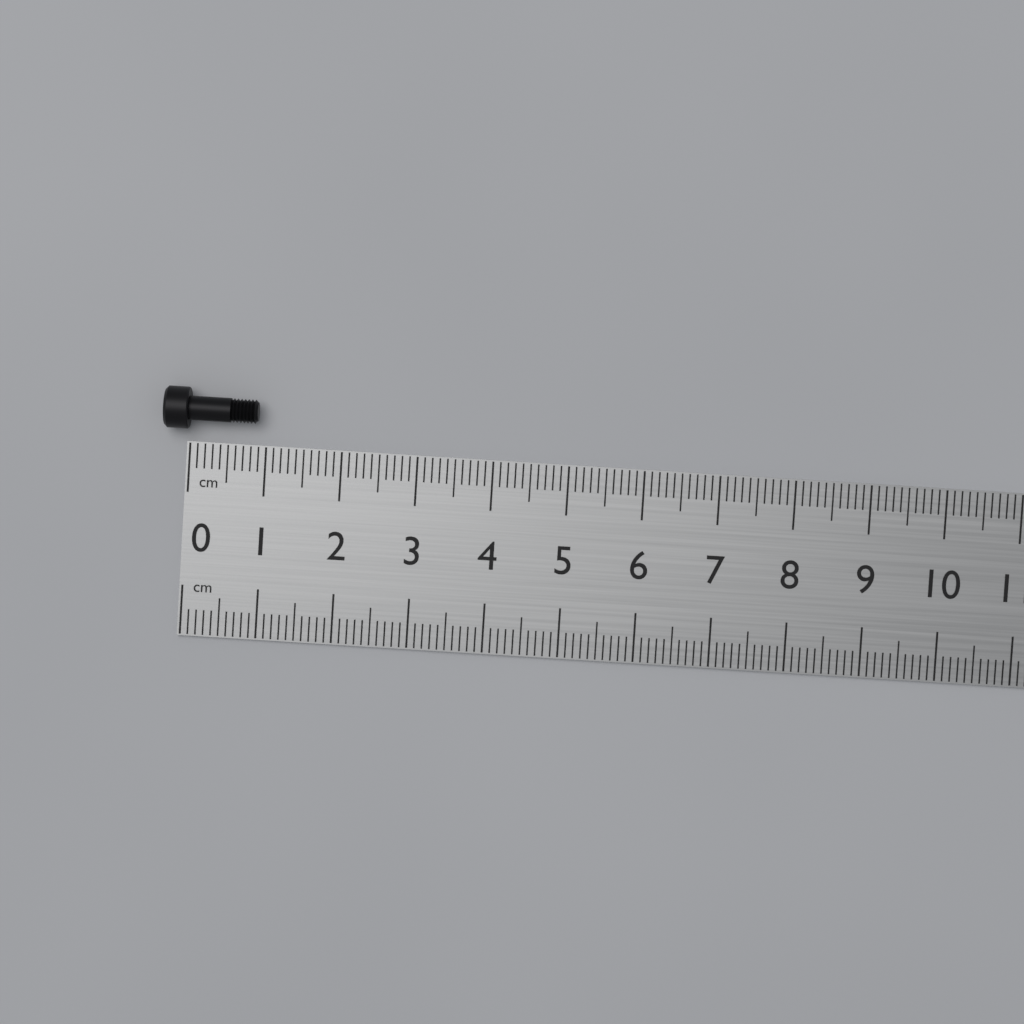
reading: 0.9 cm
